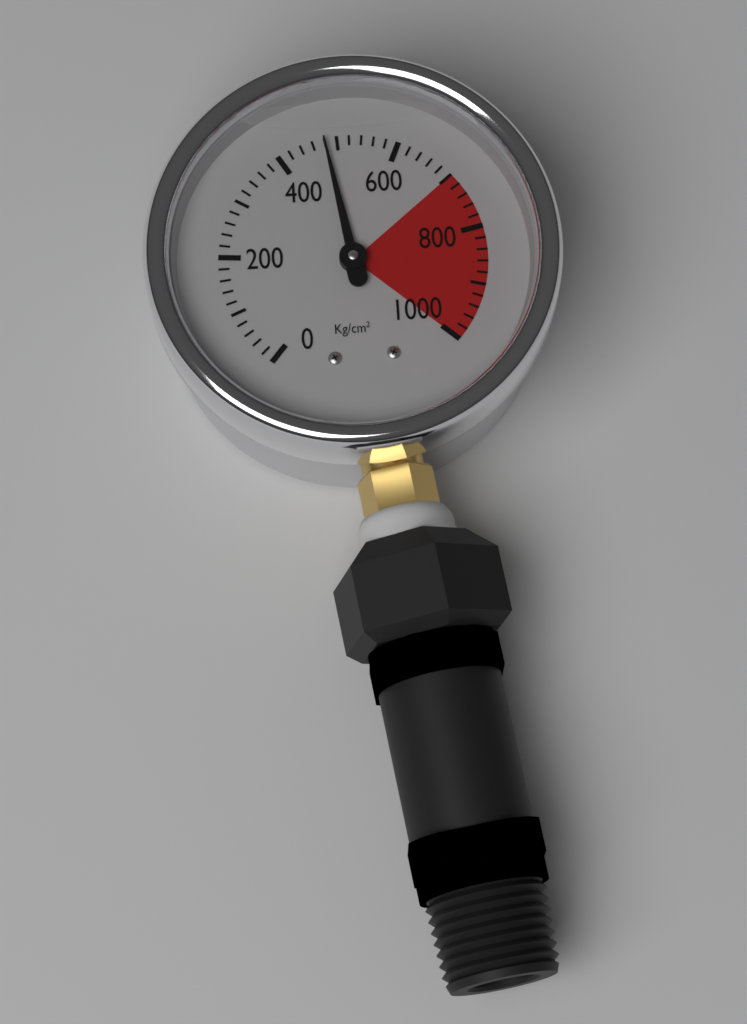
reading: 480 kg/cm²
